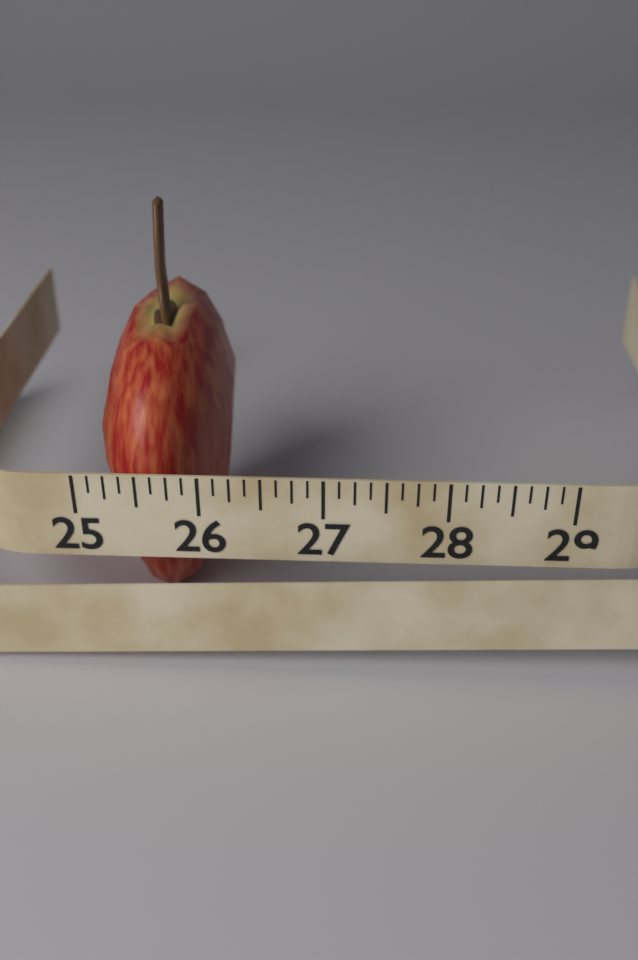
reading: 26.125 (no unit)
